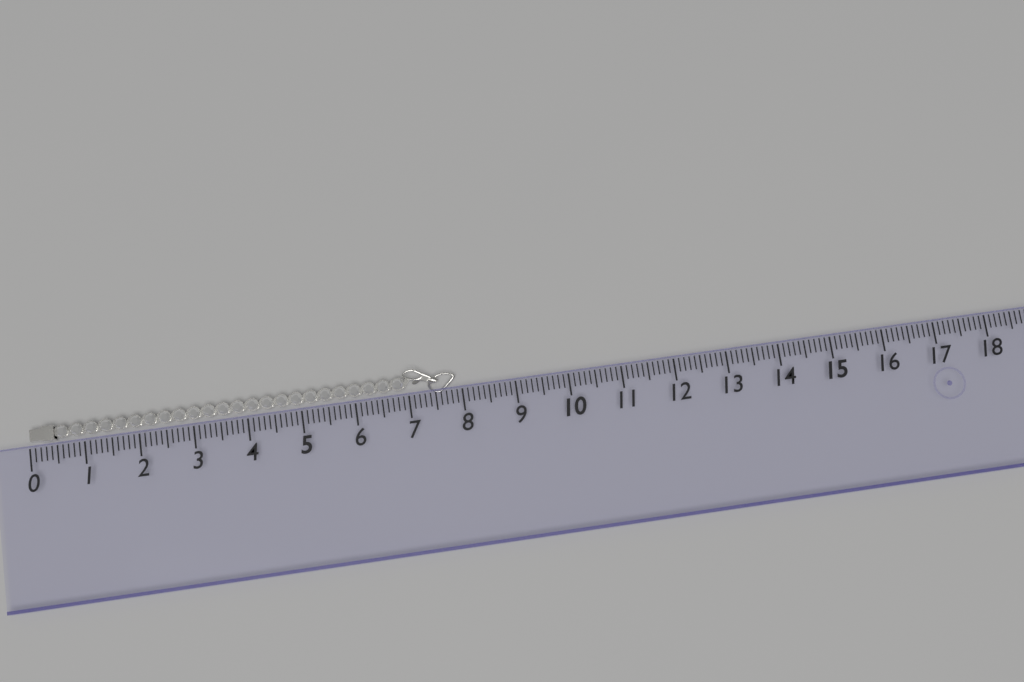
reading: 7.9 (no unit)
